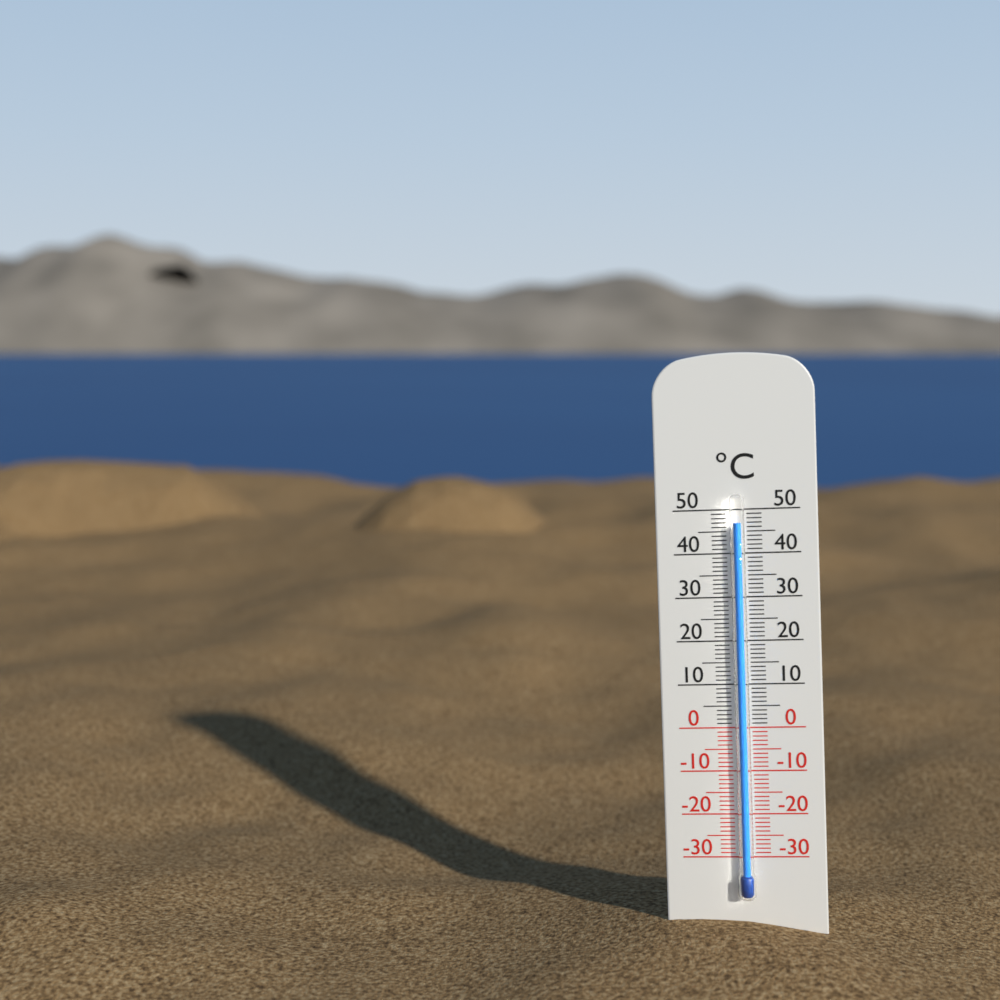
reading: 47 °C
